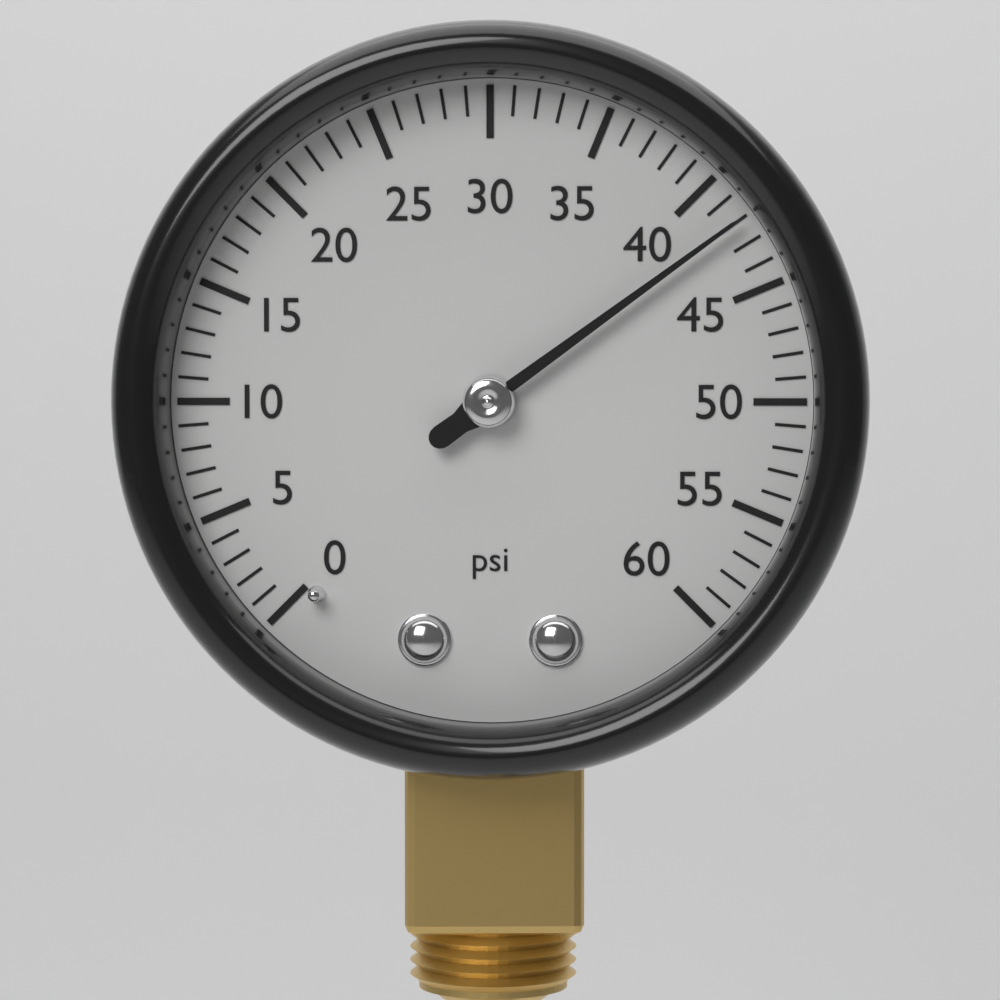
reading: 42 psi
